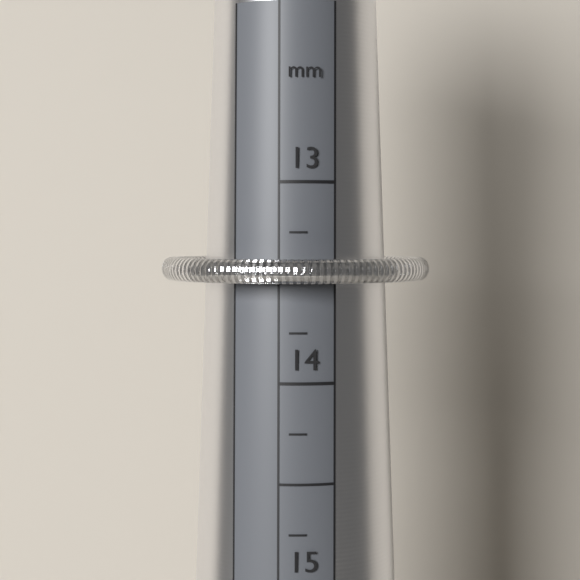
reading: 13.50 mm
